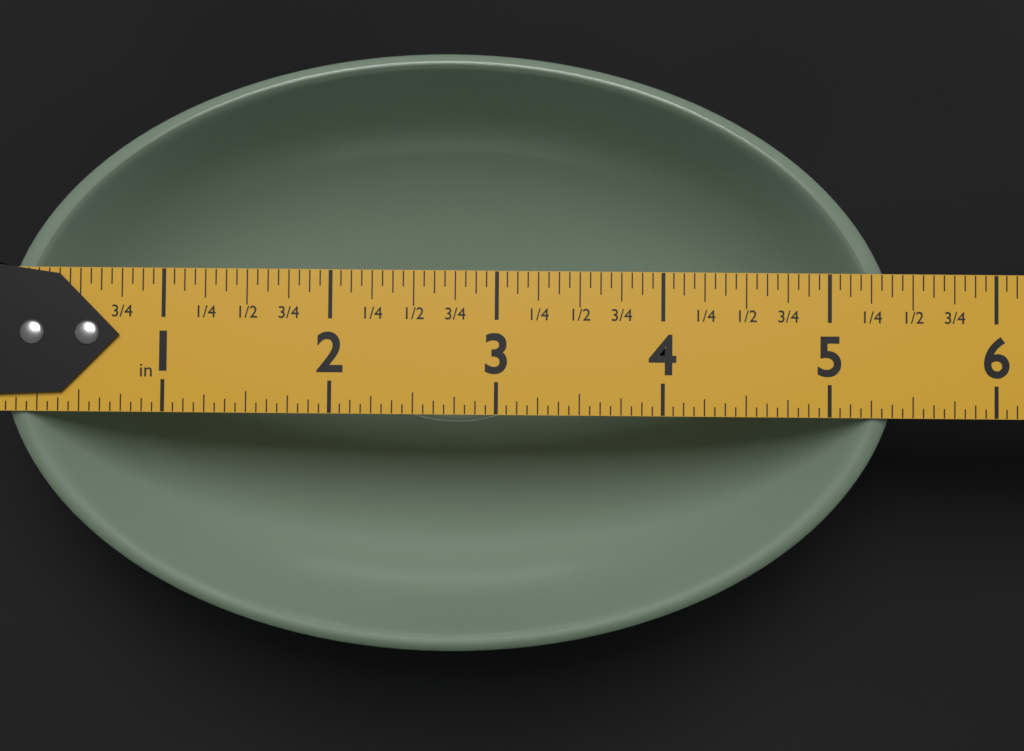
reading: 5.4375 in
